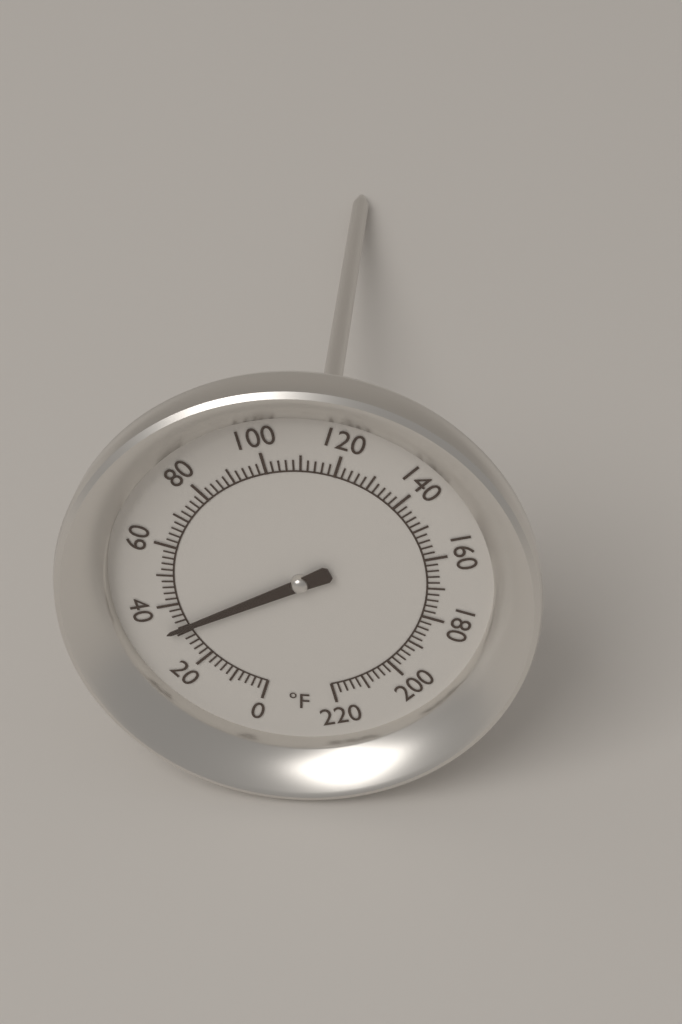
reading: 32 °F
